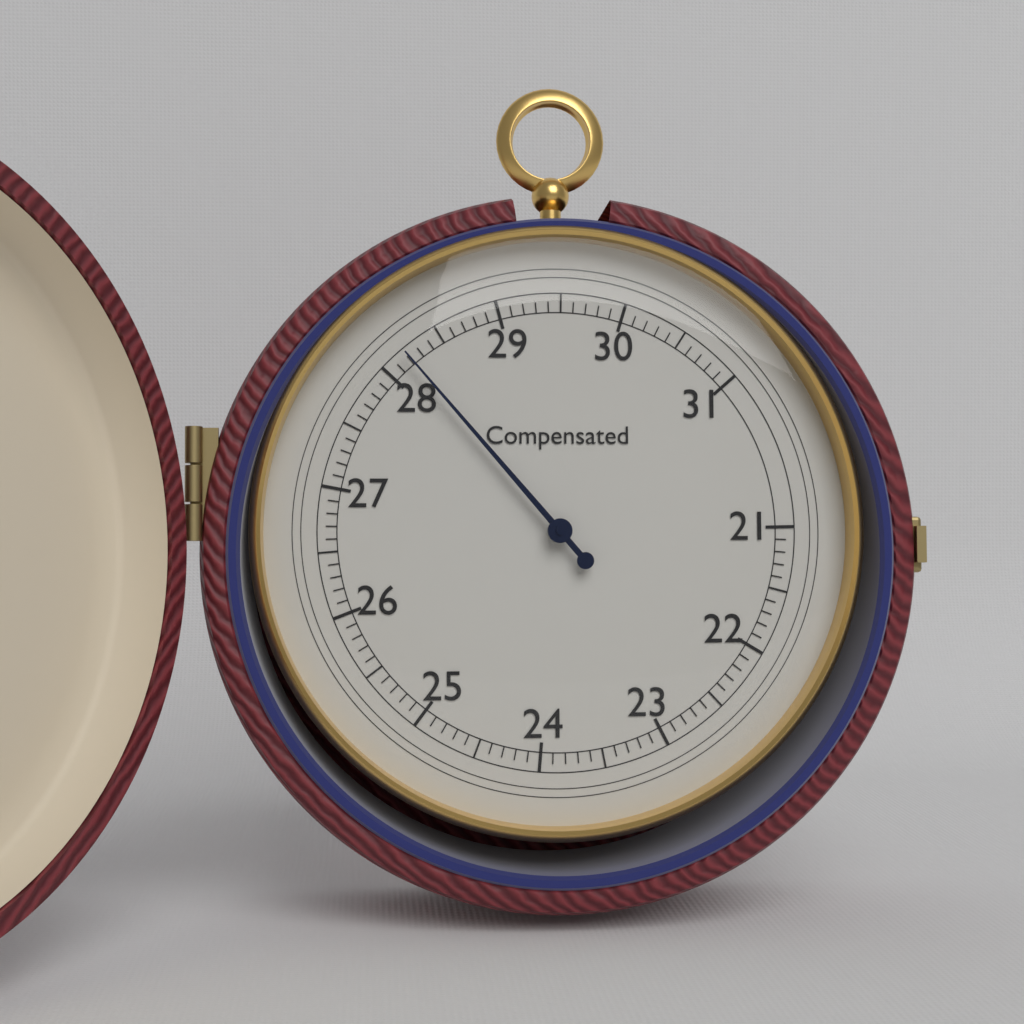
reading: 28.2 (no unit)
